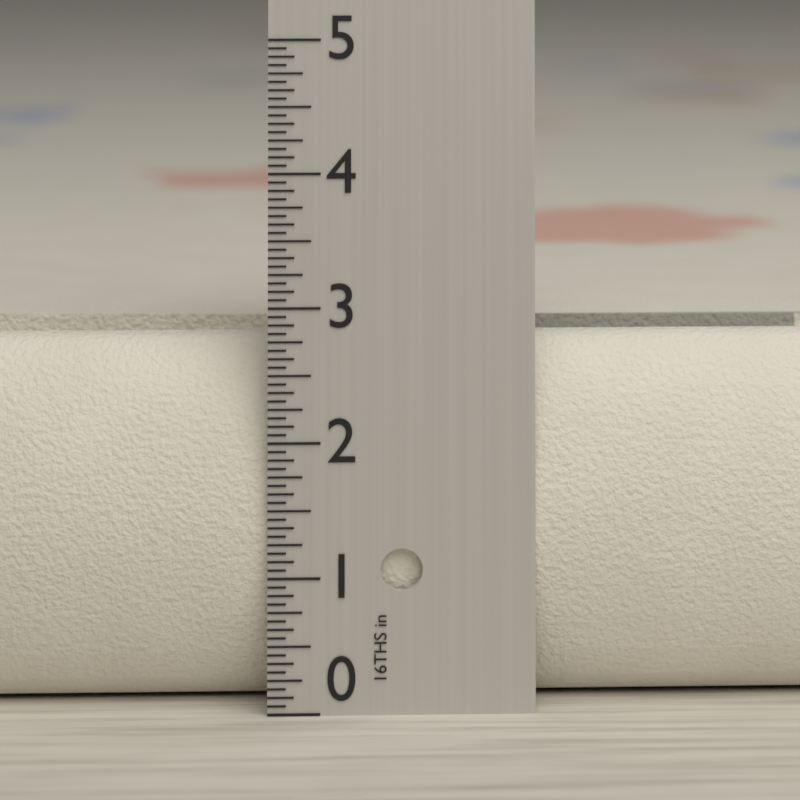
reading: 2.7500 in
